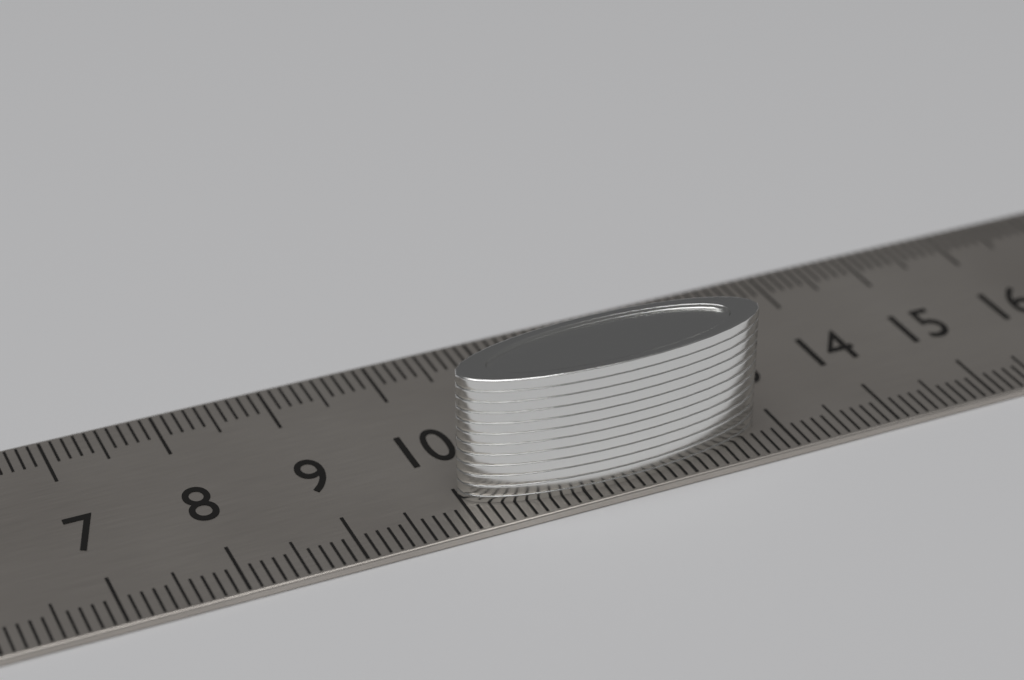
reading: 12.8 cm
